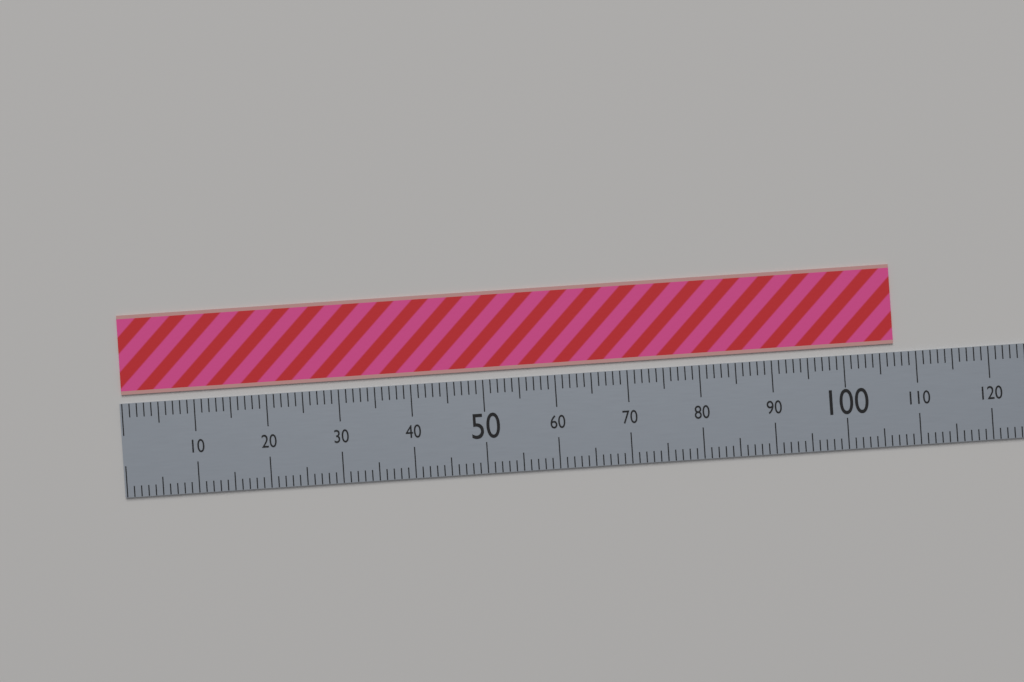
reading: 107 (no unit)
